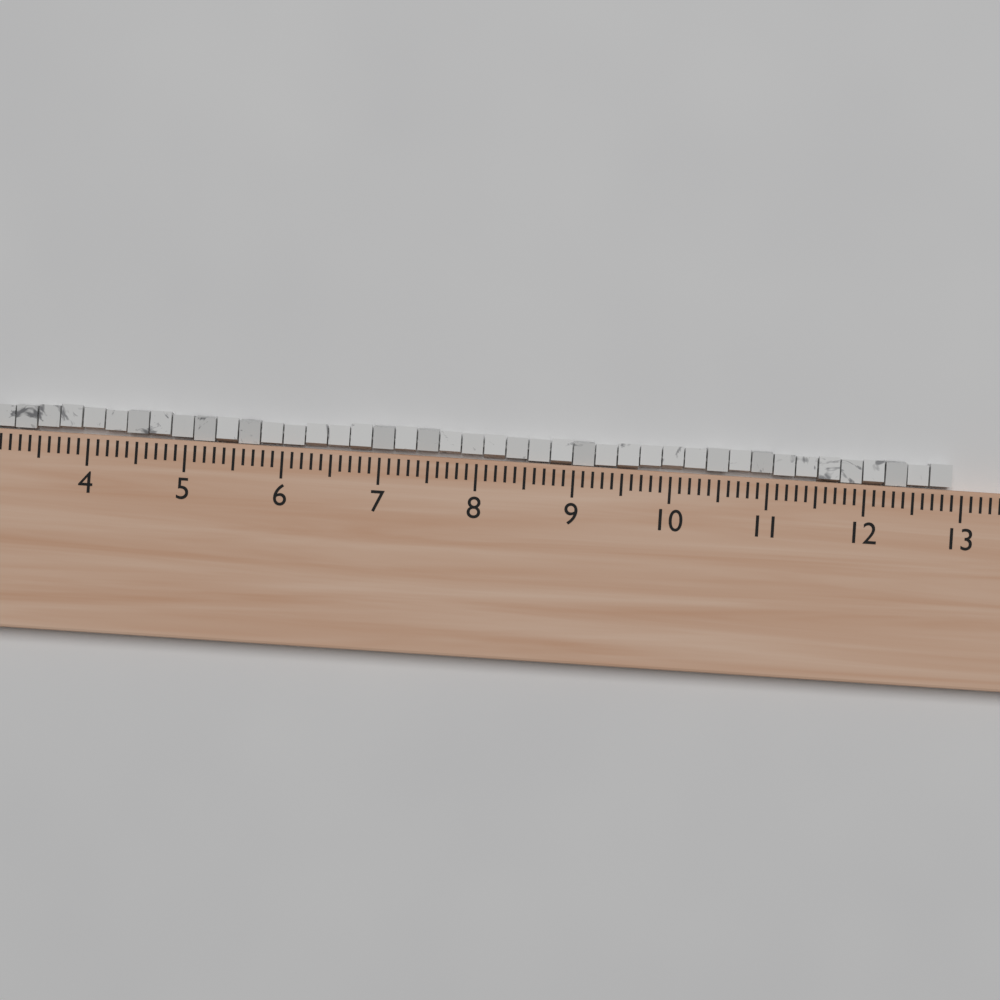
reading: 12.9 (no unit)
